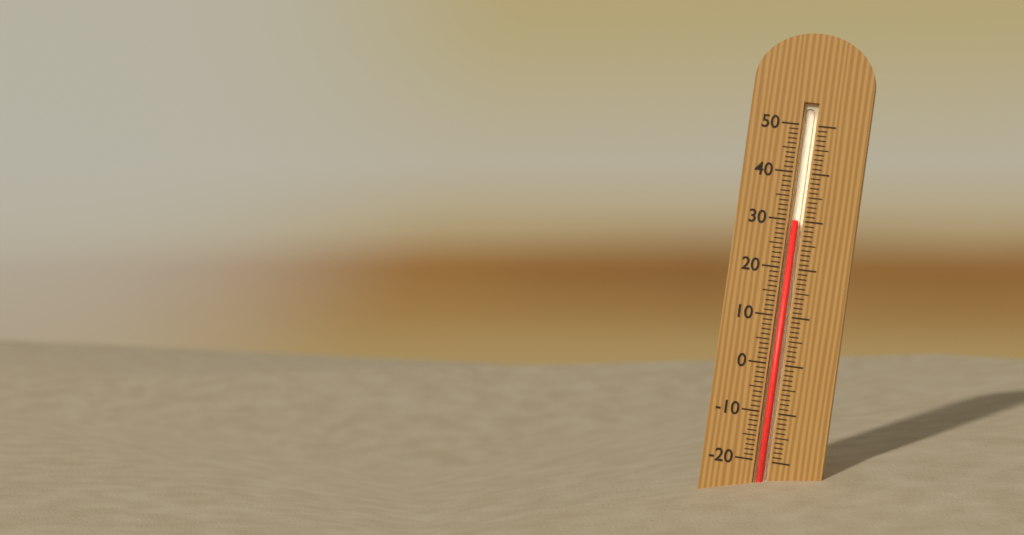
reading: 30 (no unit)
